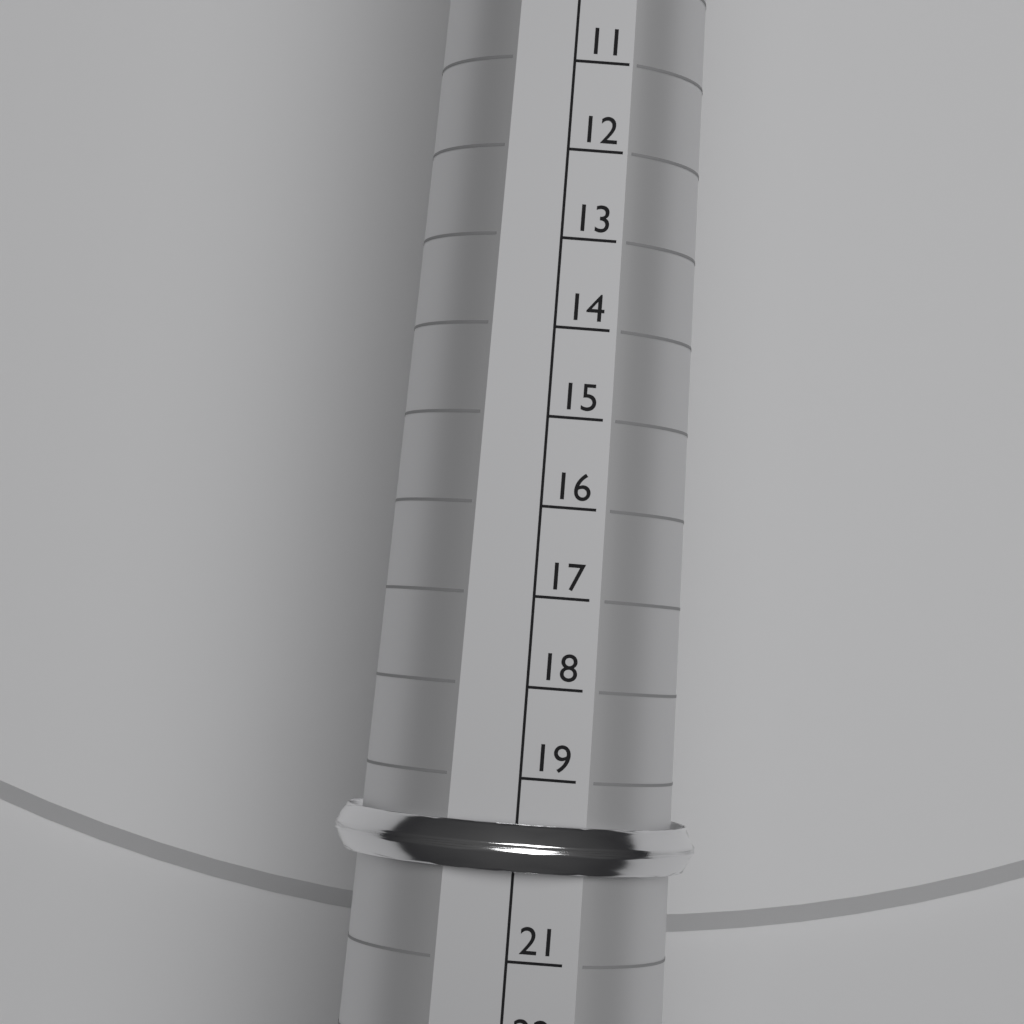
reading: 20 (no unit)
